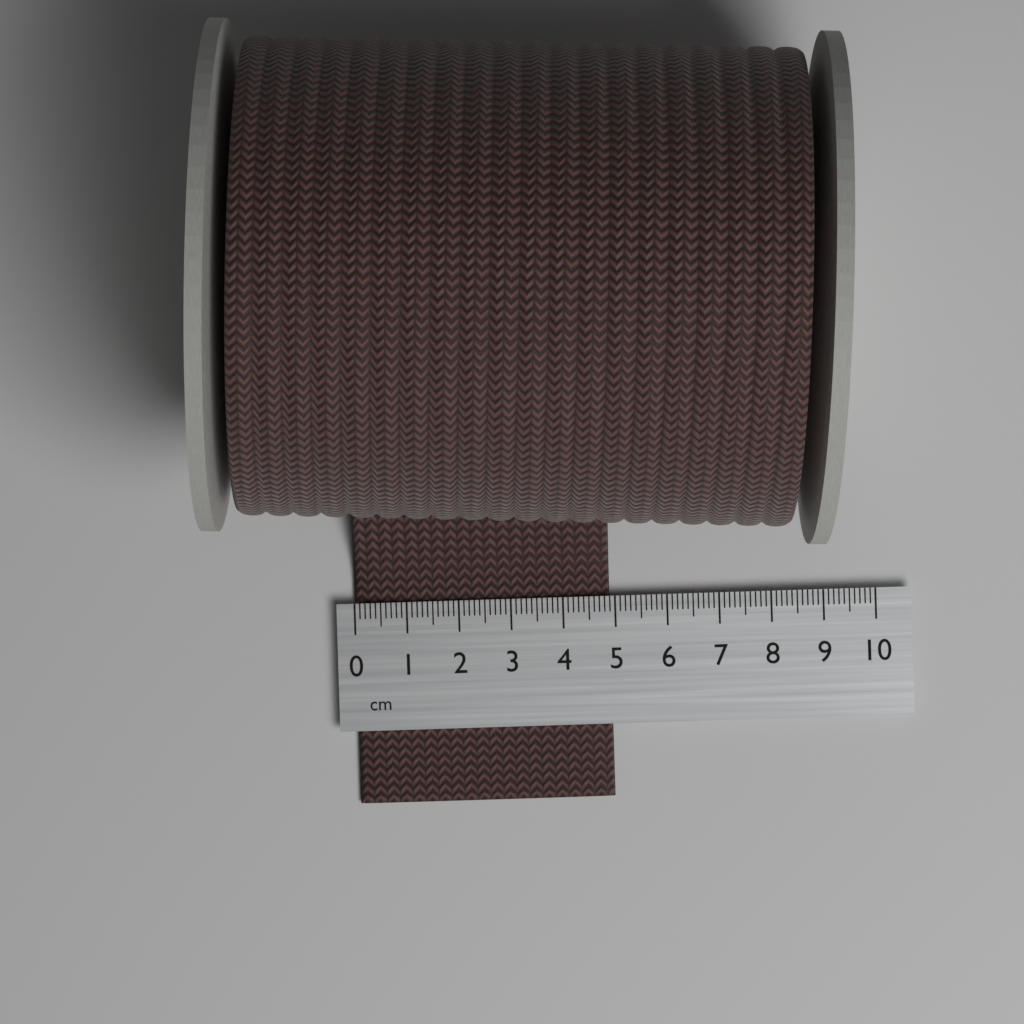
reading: 4.9 cm
